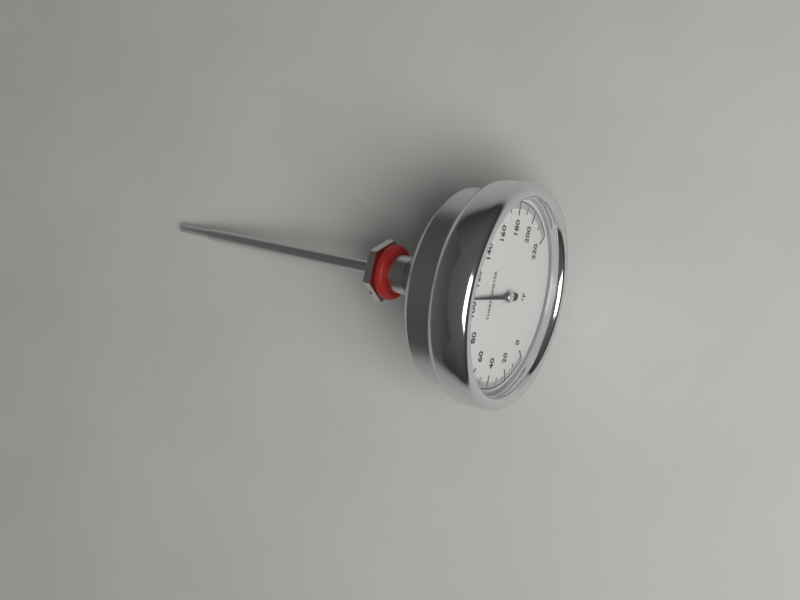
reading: 108 °F
